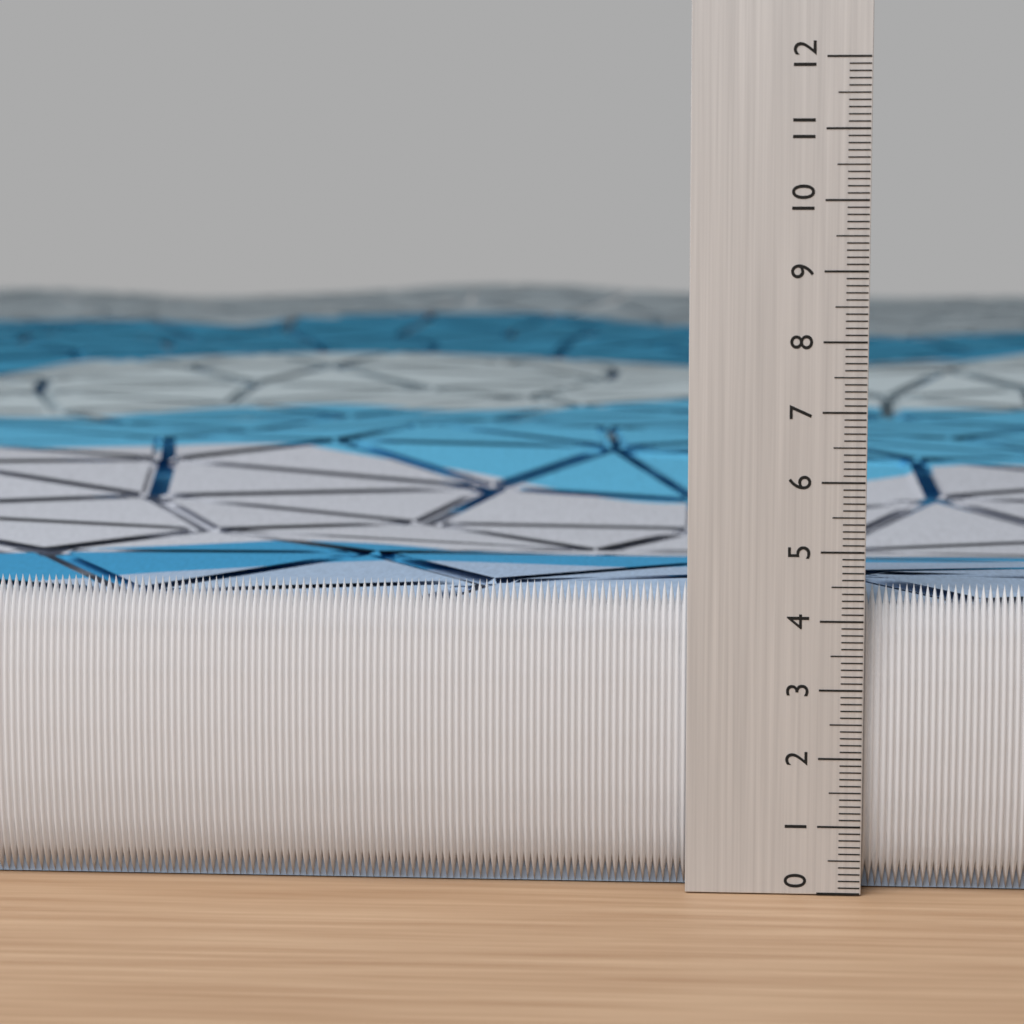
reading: 4.5 (no unit)
